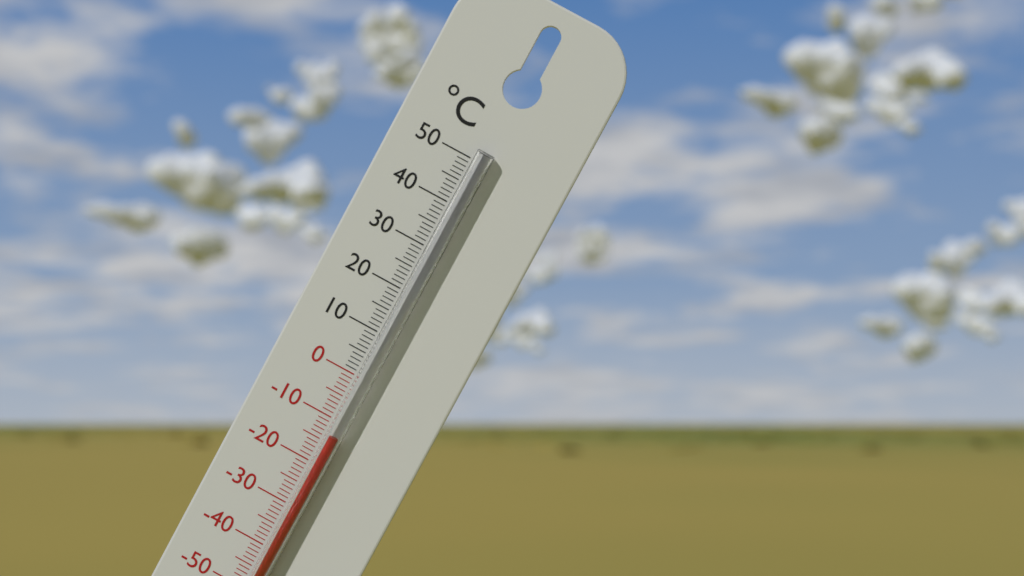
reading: -13 °C
